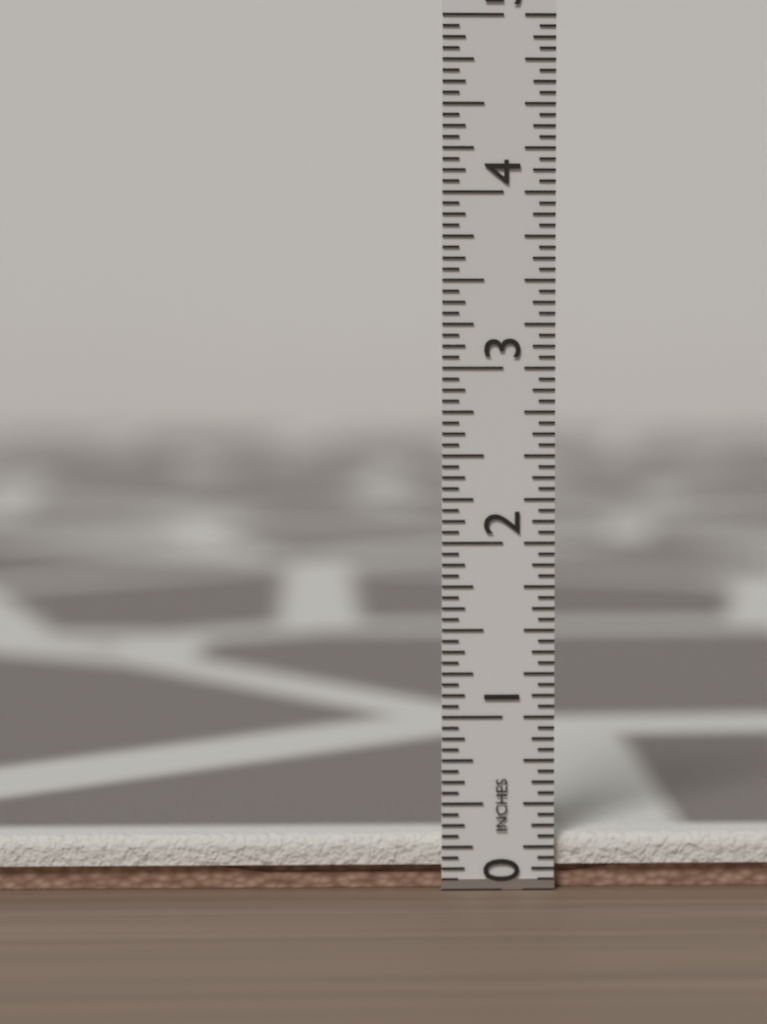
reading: 0.3125 in
